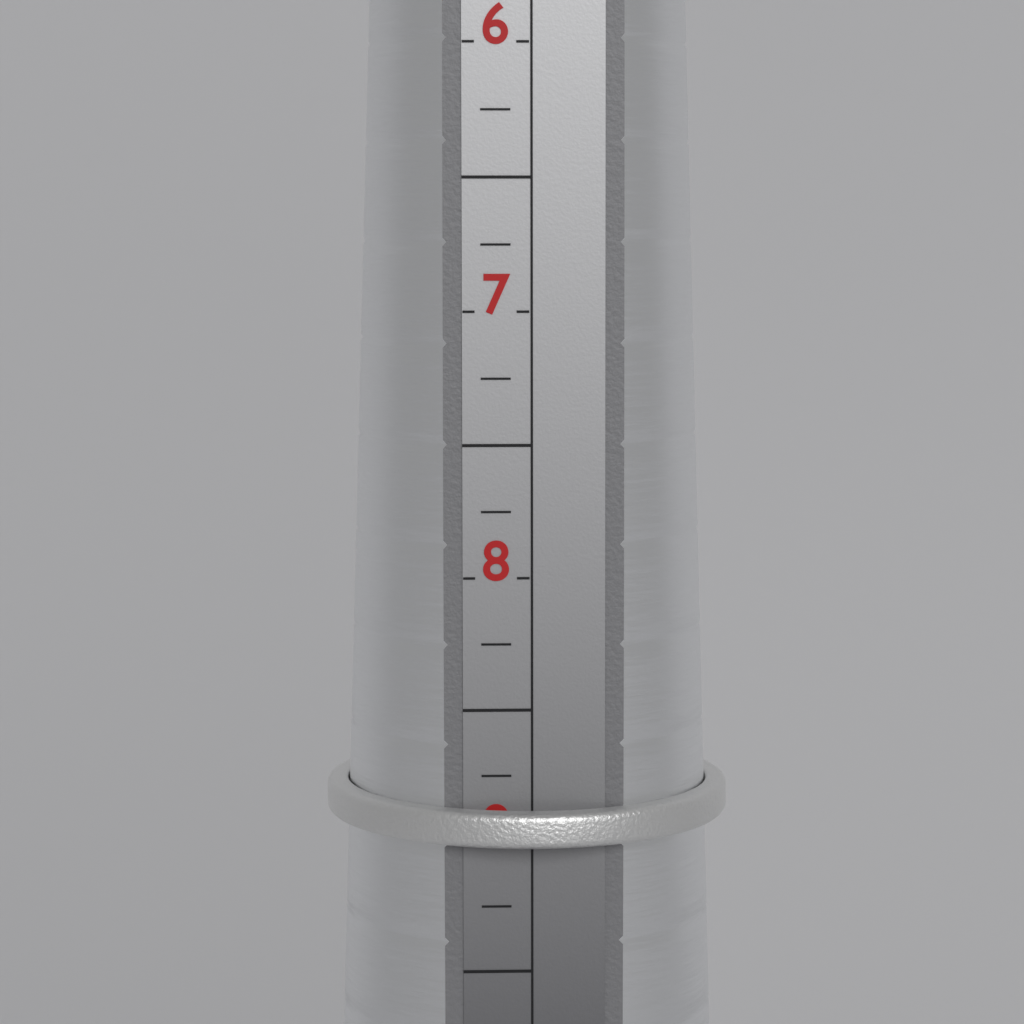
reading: 9.00 (no unit)
